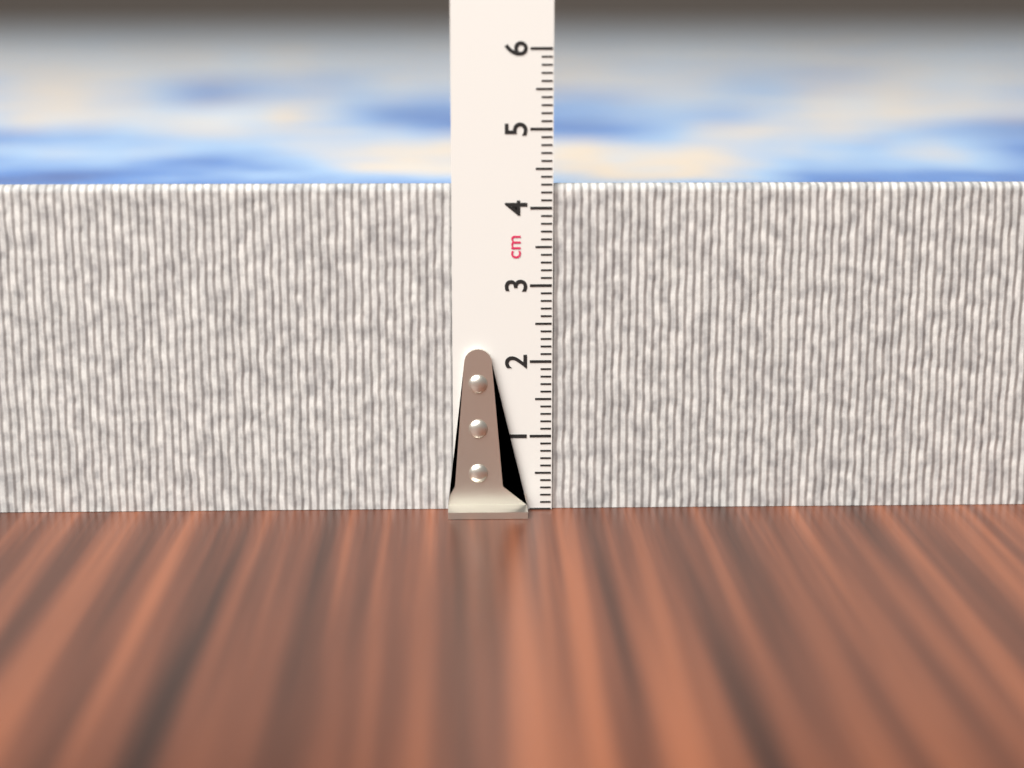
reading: 4.3 cm
